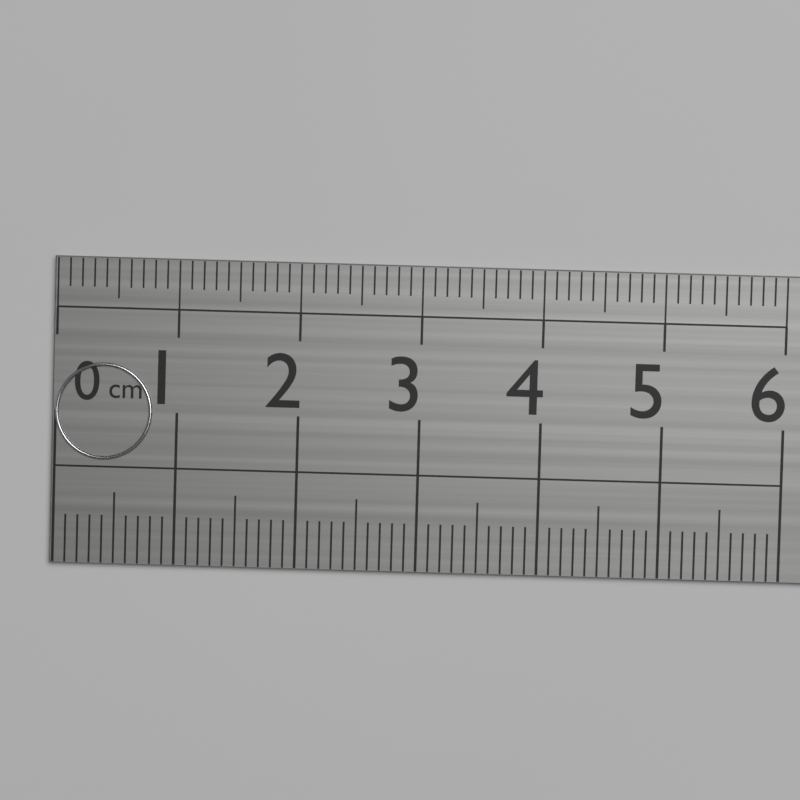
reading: 0.8 cm
